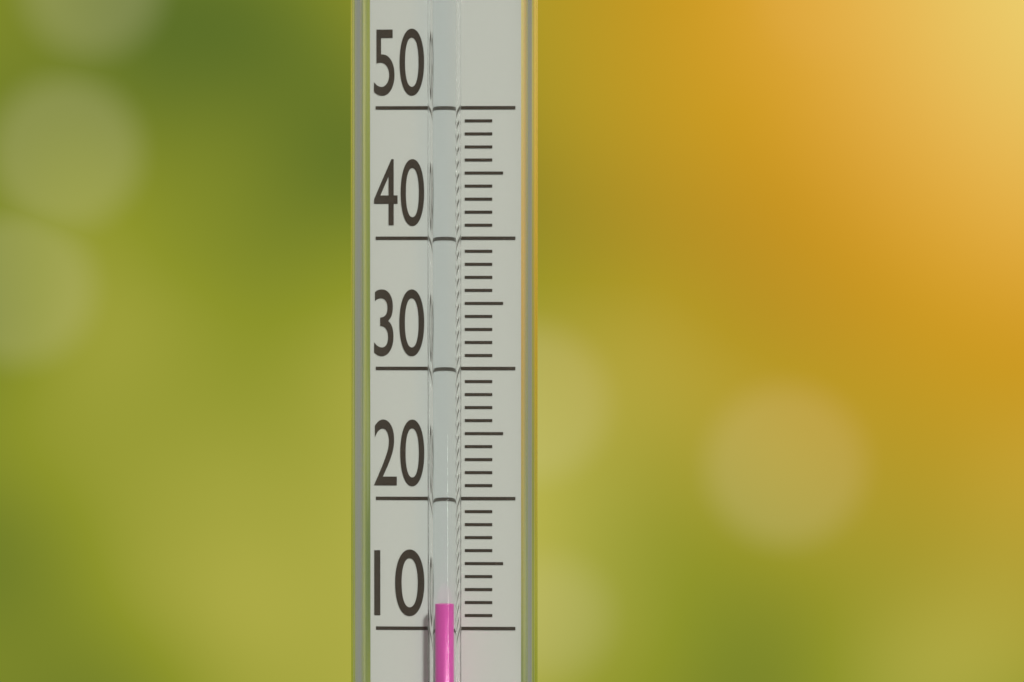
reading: 12 (no unit)
